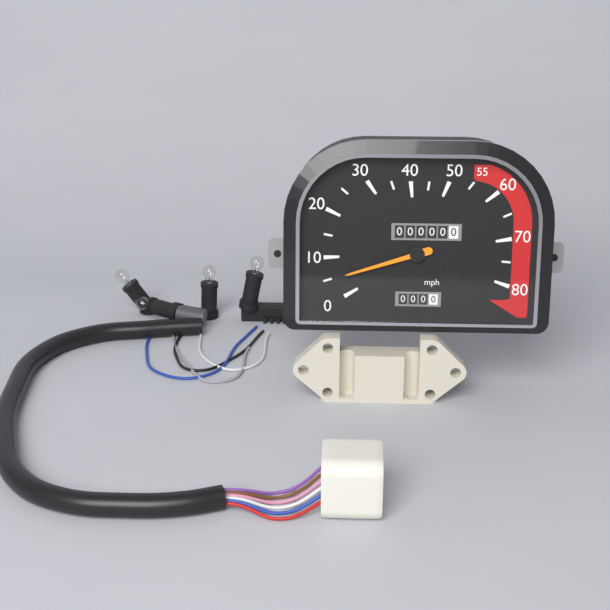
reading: 5 mph
